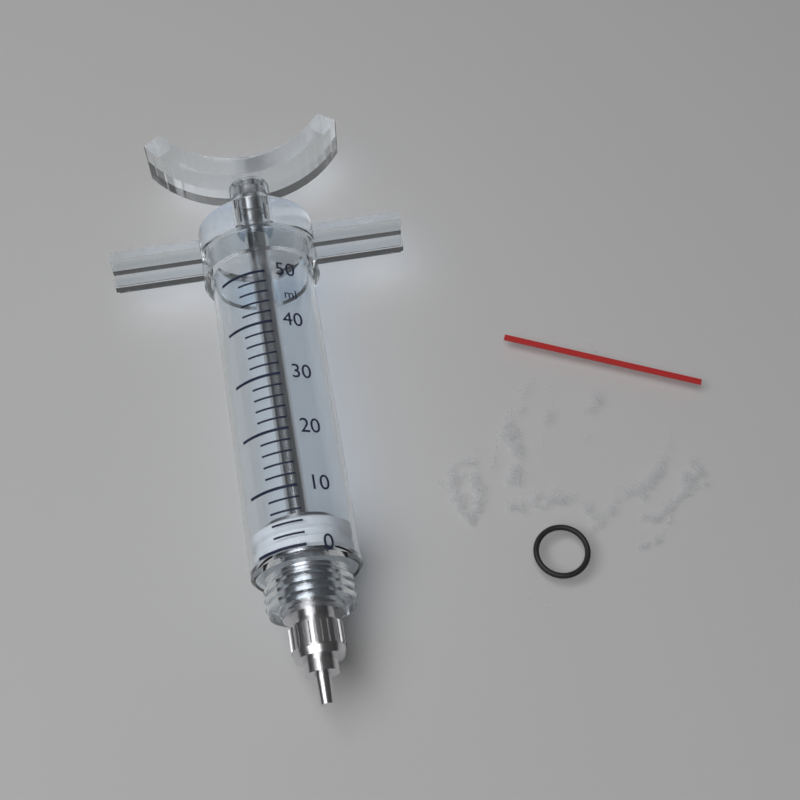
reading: 0 ml
